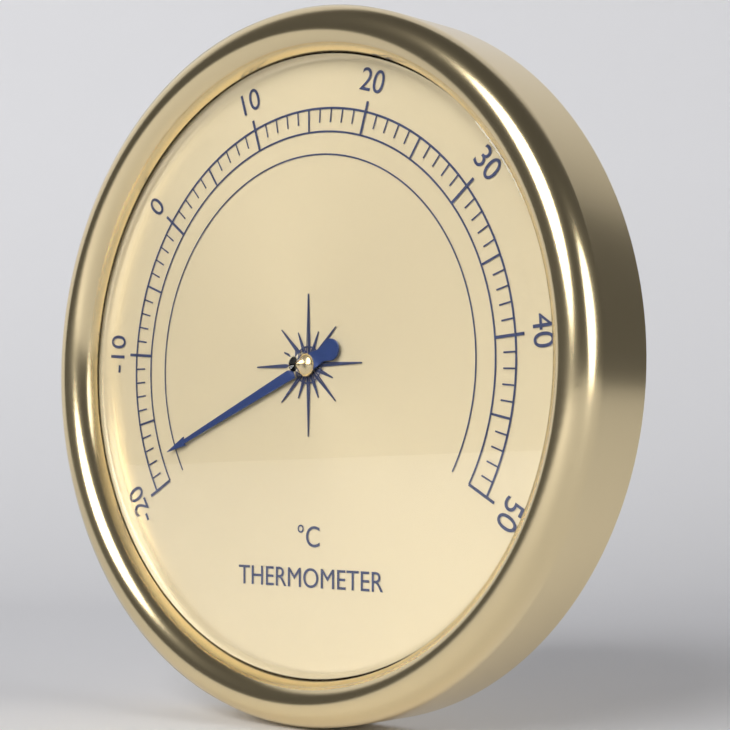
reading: -18 °C
